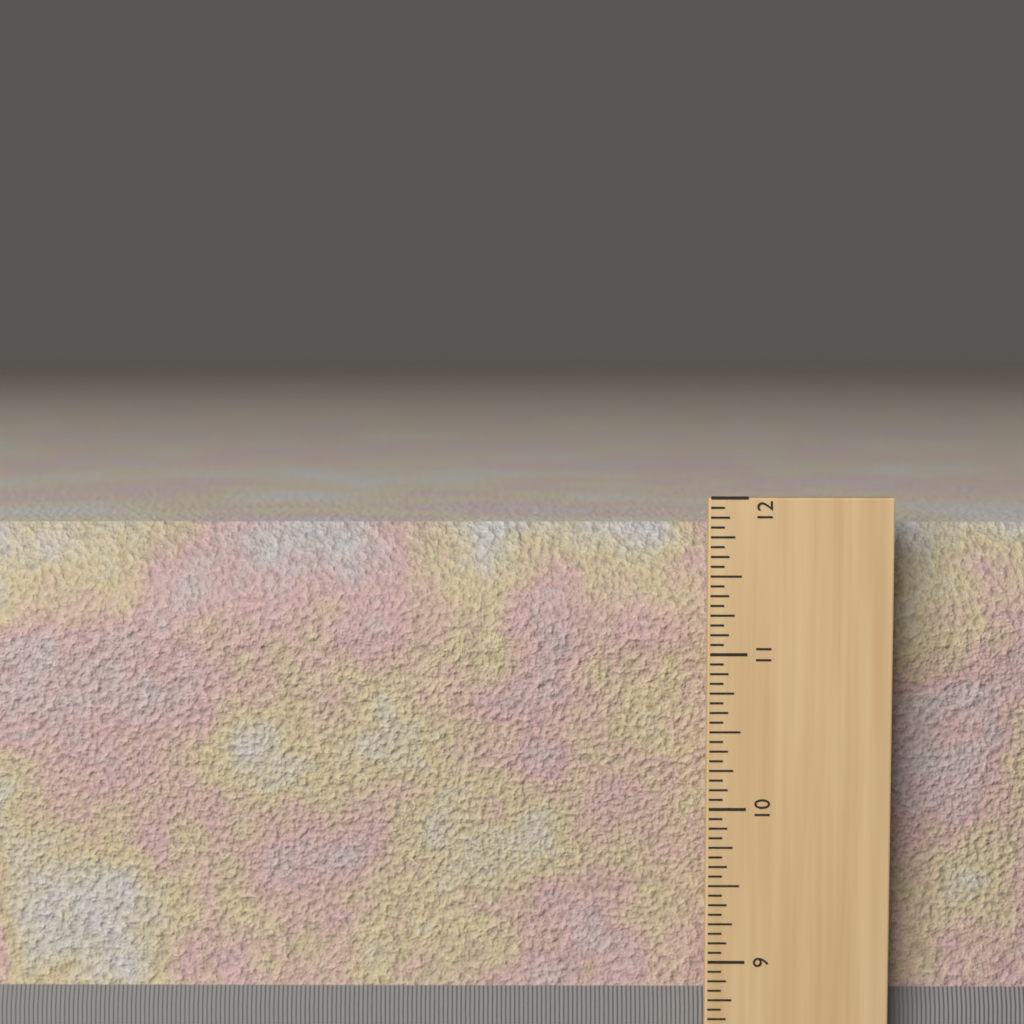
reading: 11.8125 in
